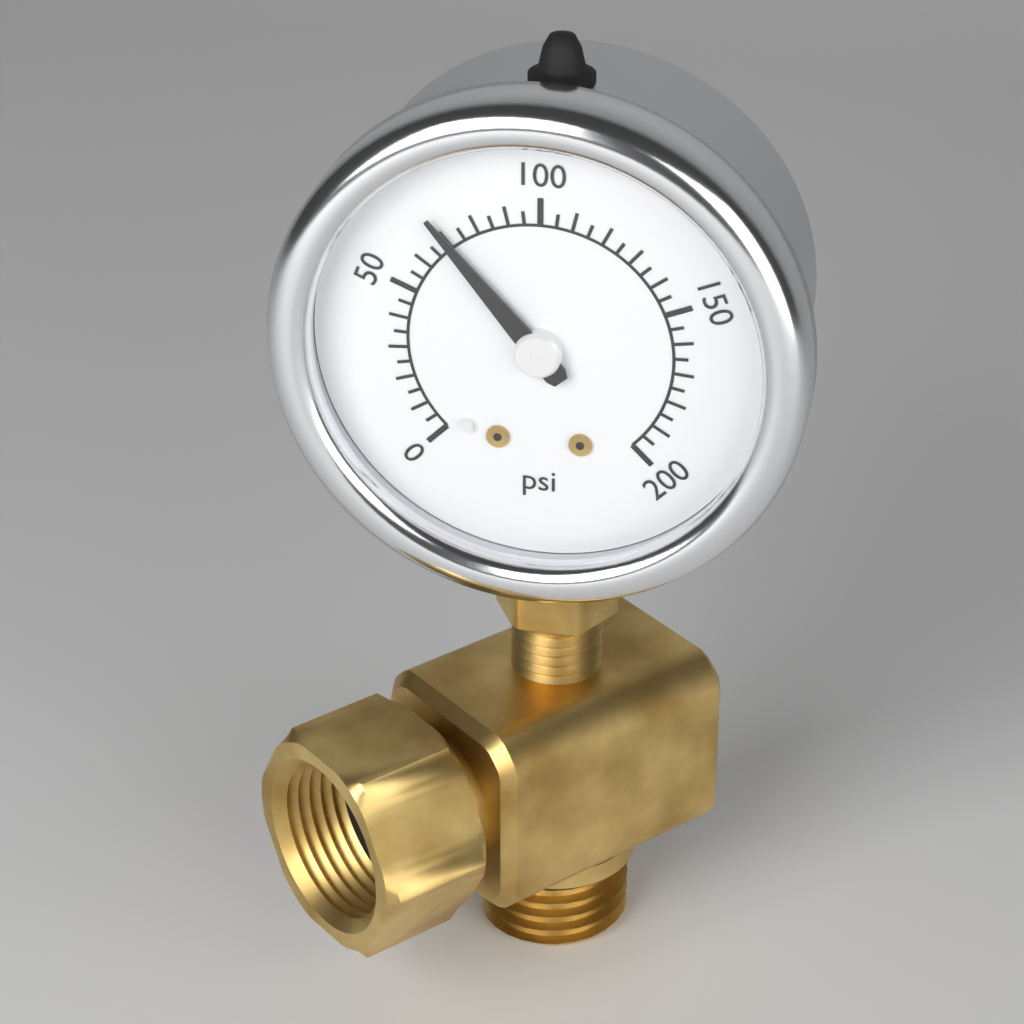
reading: 70 psi
